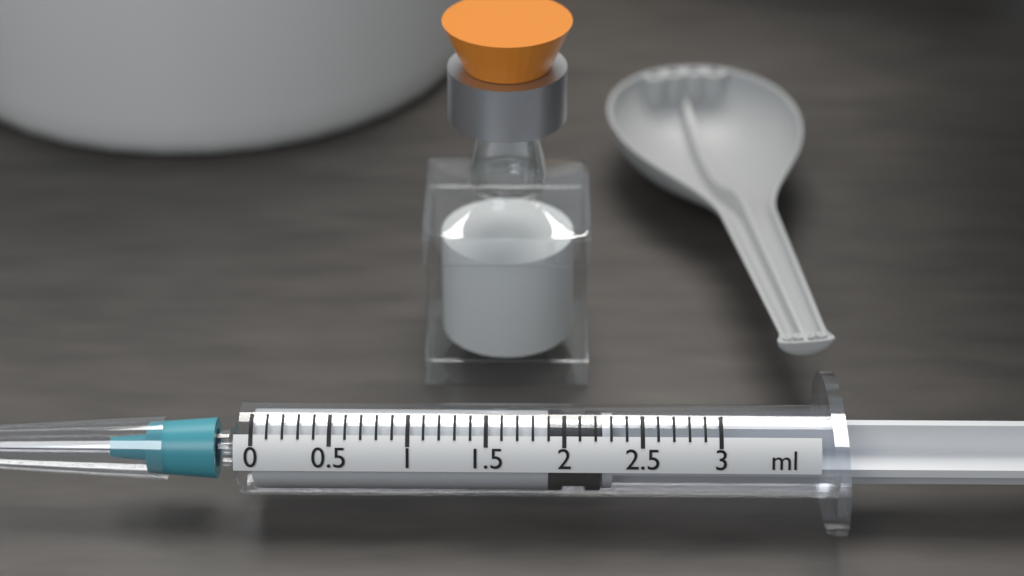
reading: 1.9 ml
